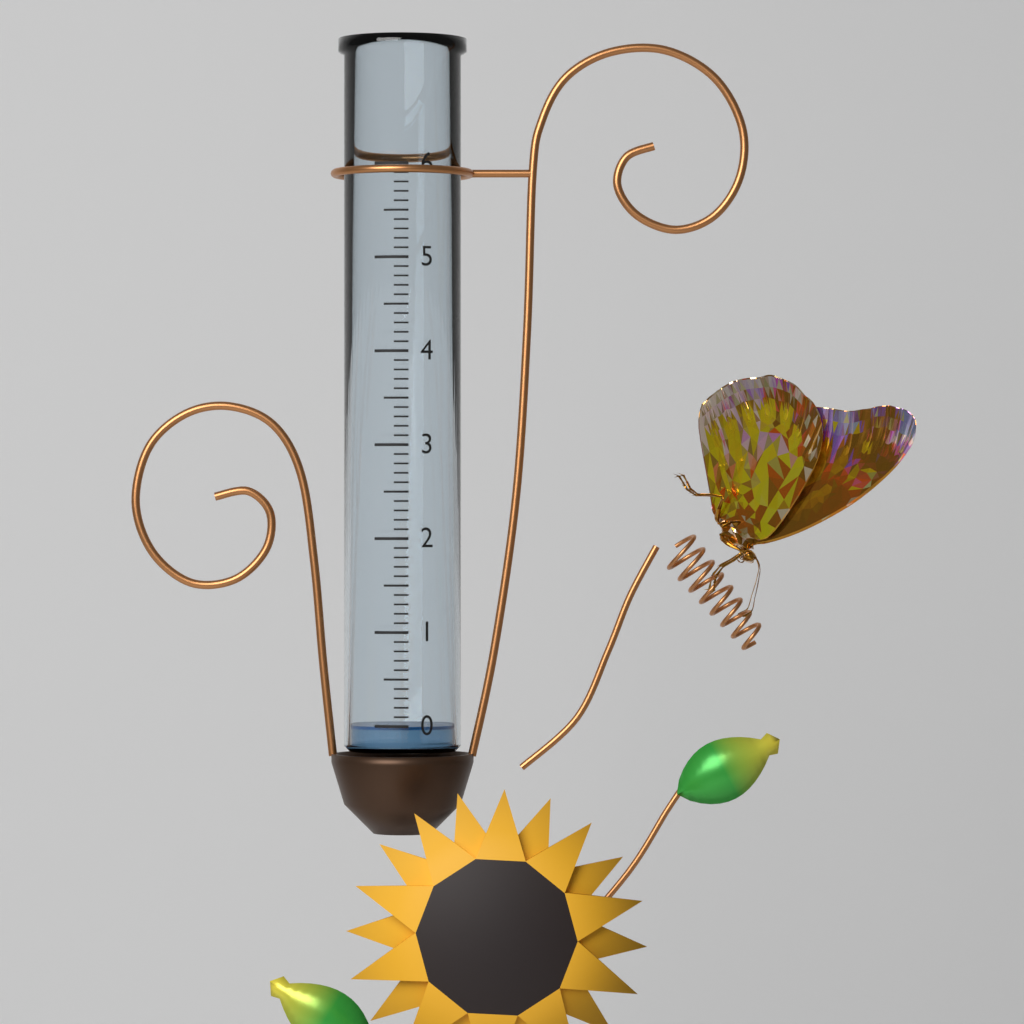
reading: 0.0 (no unit)
